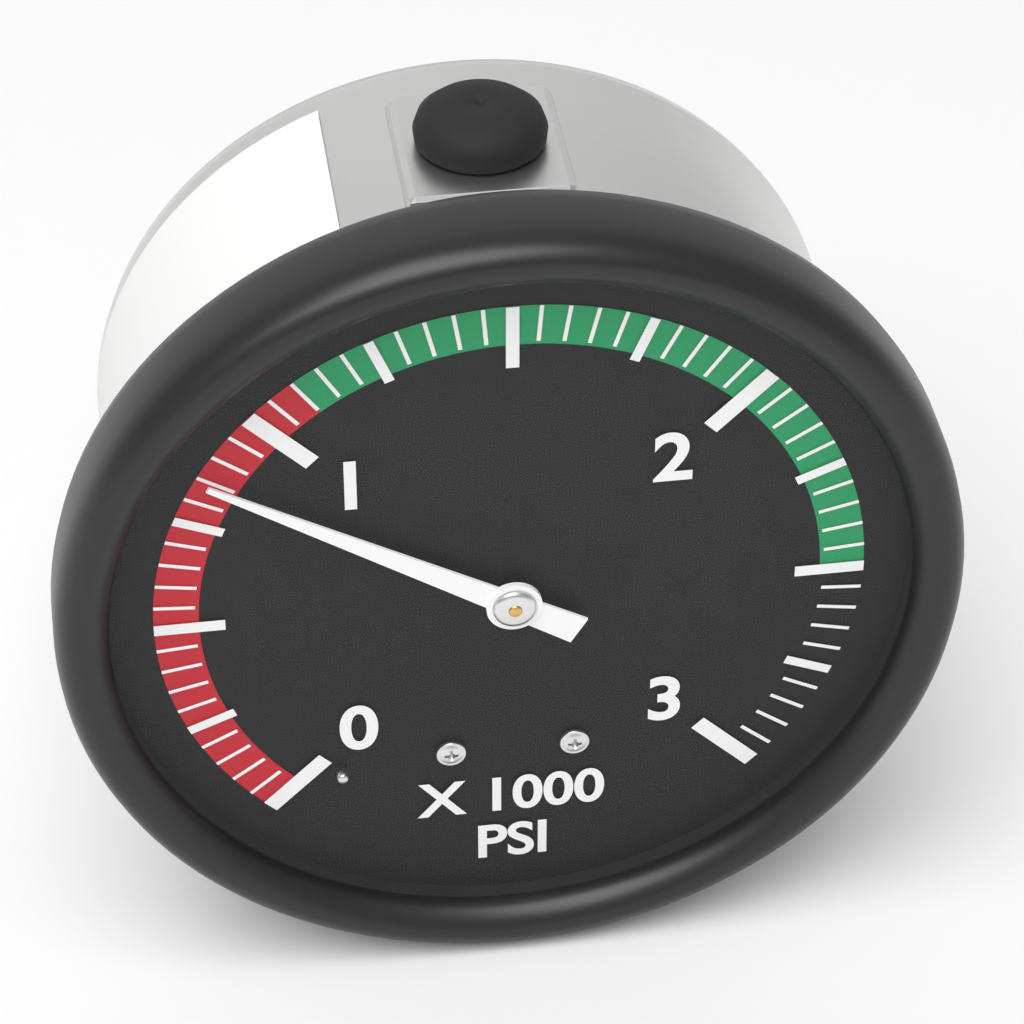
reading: 850 psi
